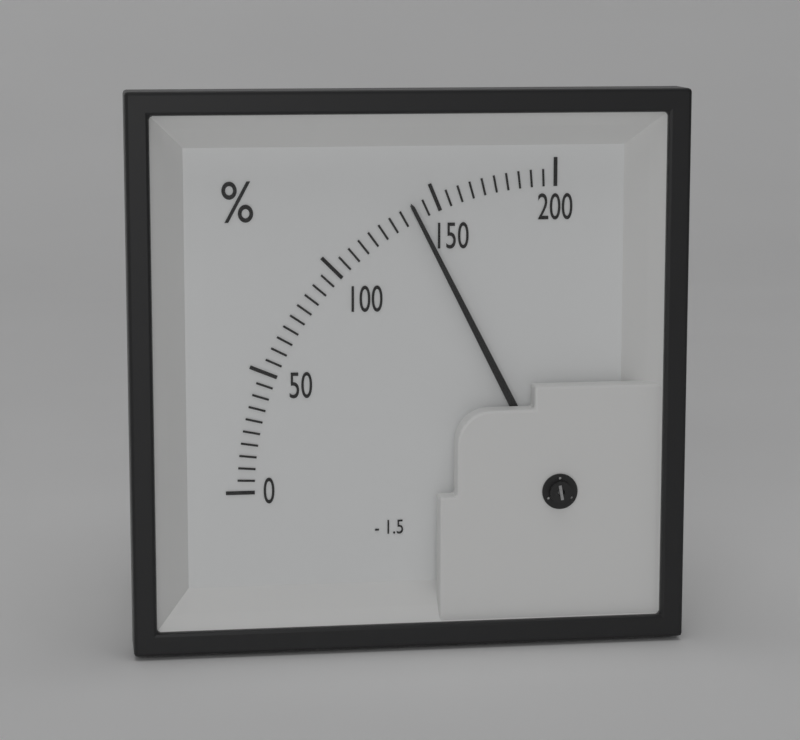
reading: 140 %
